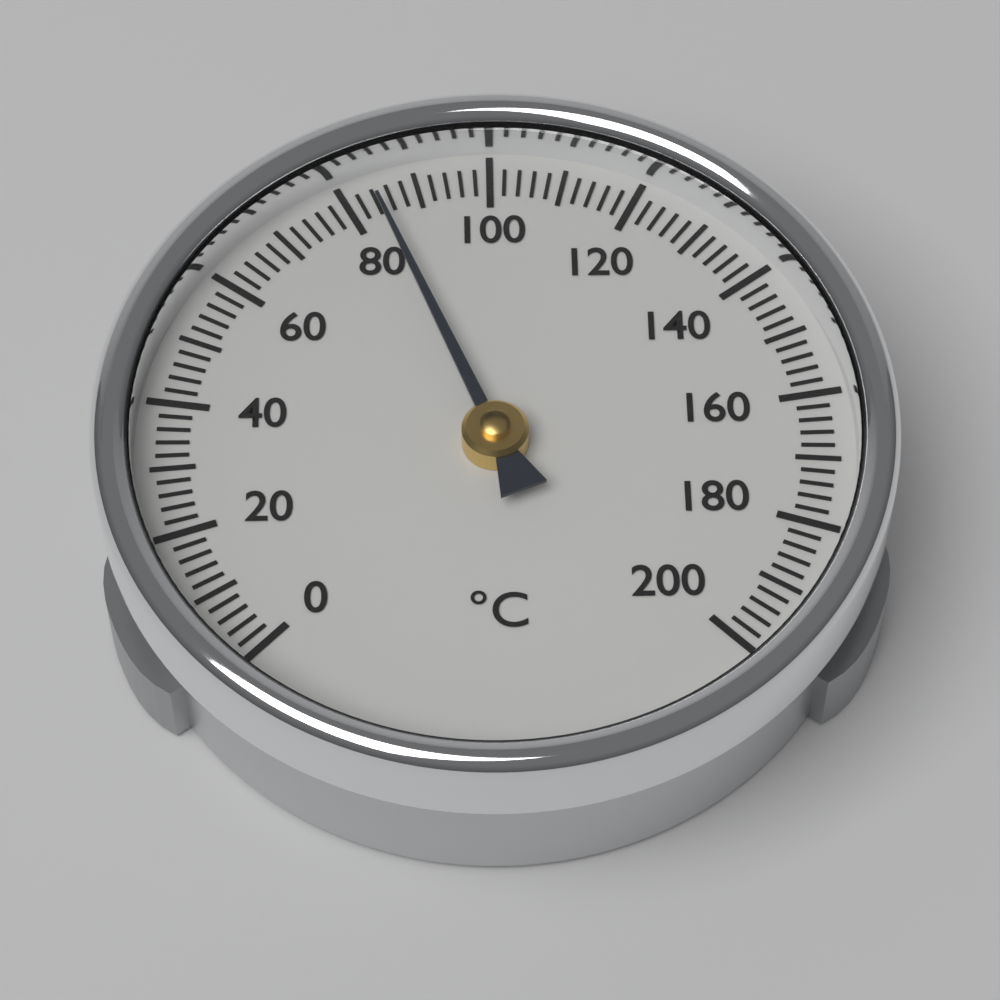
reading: 84 °C
